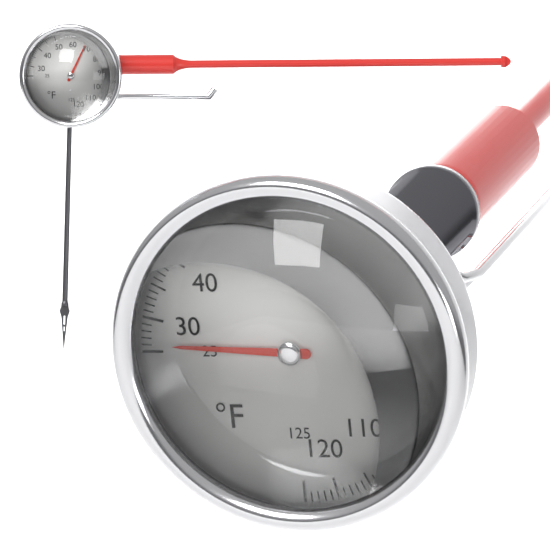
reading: 26 °F
